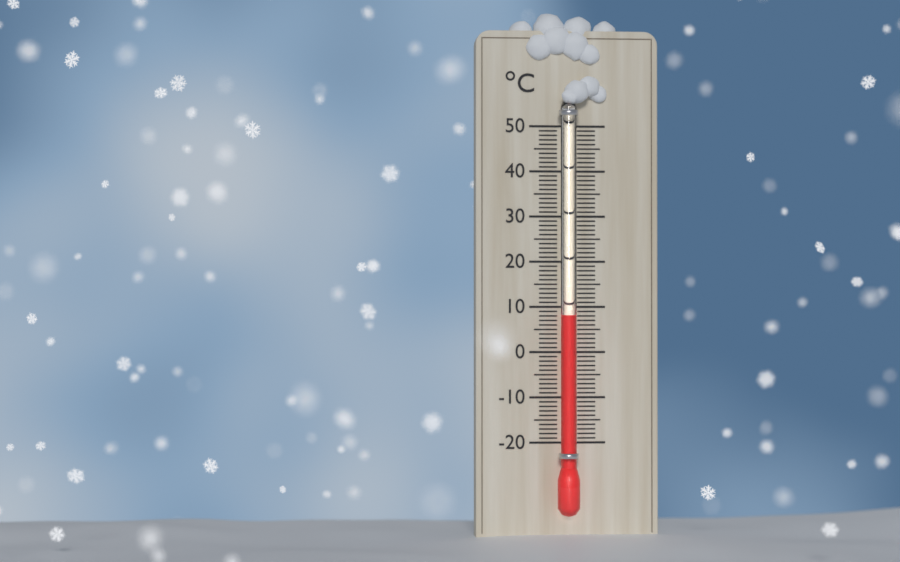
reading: 8 °C
